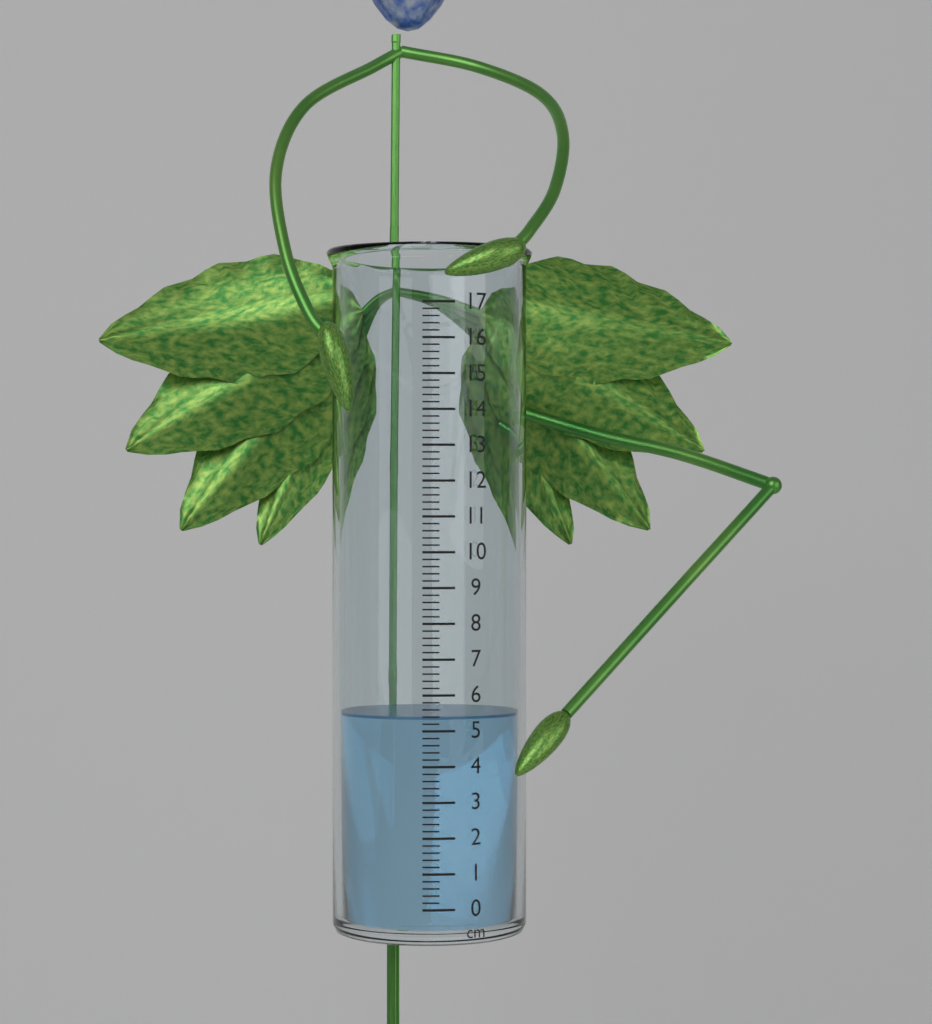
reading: 5.4 cm
